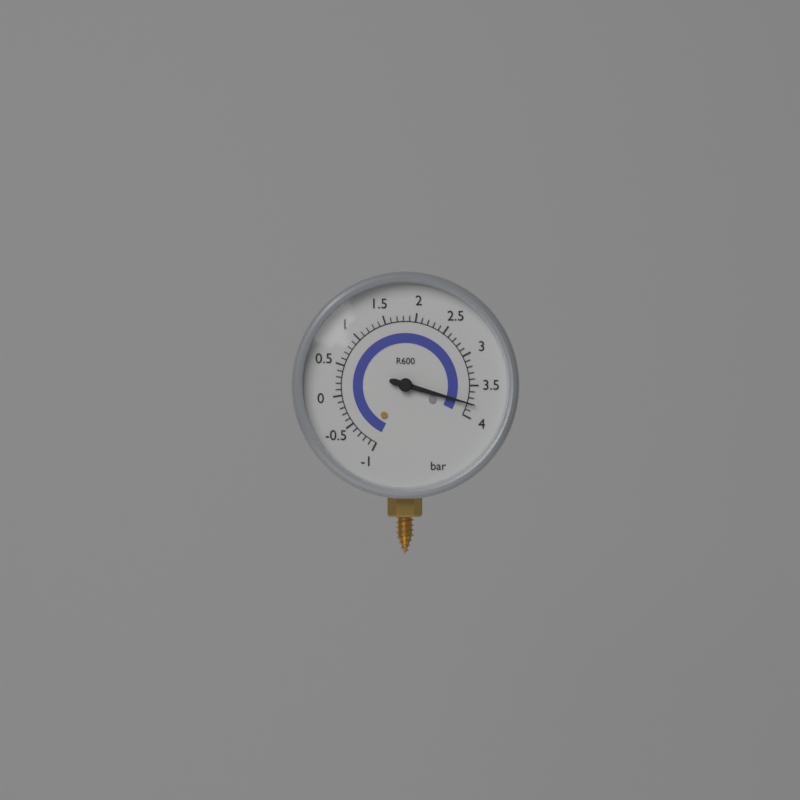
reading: 3.8 bar
